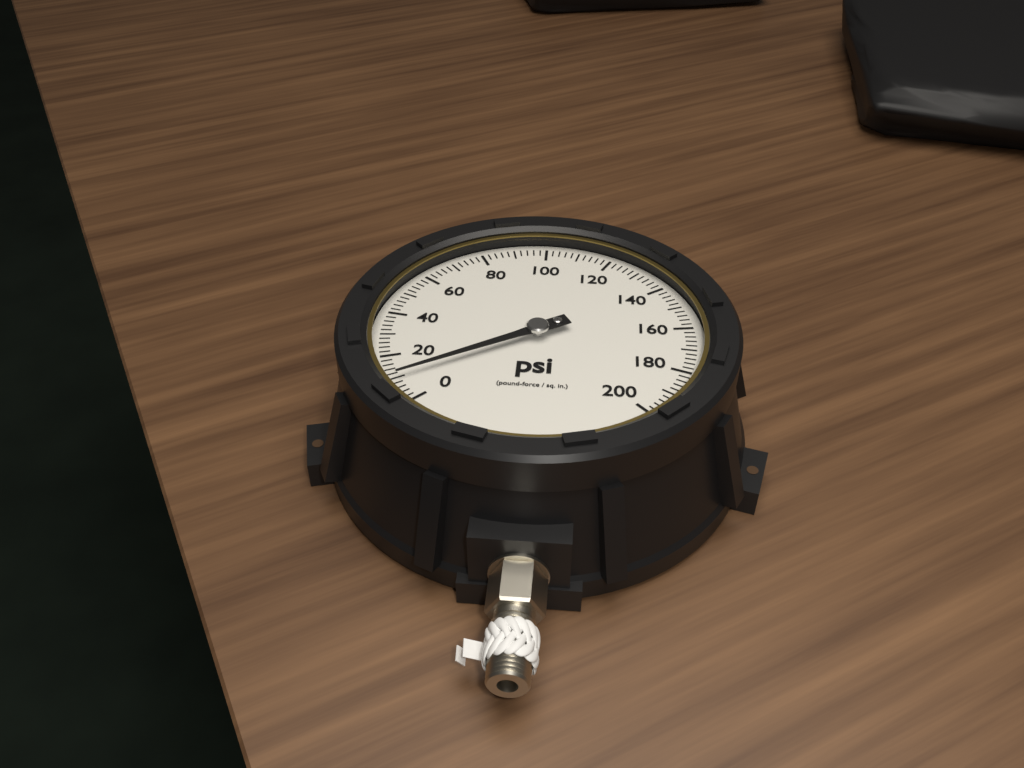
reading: 10 psi
